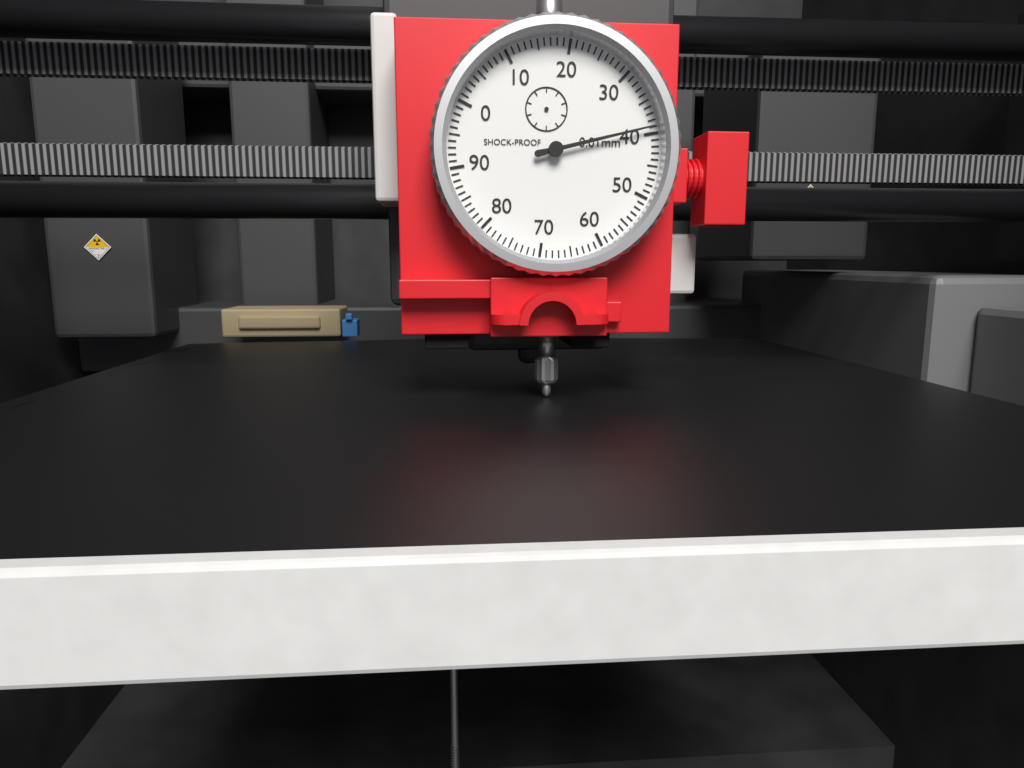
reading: 39 0.01mm
